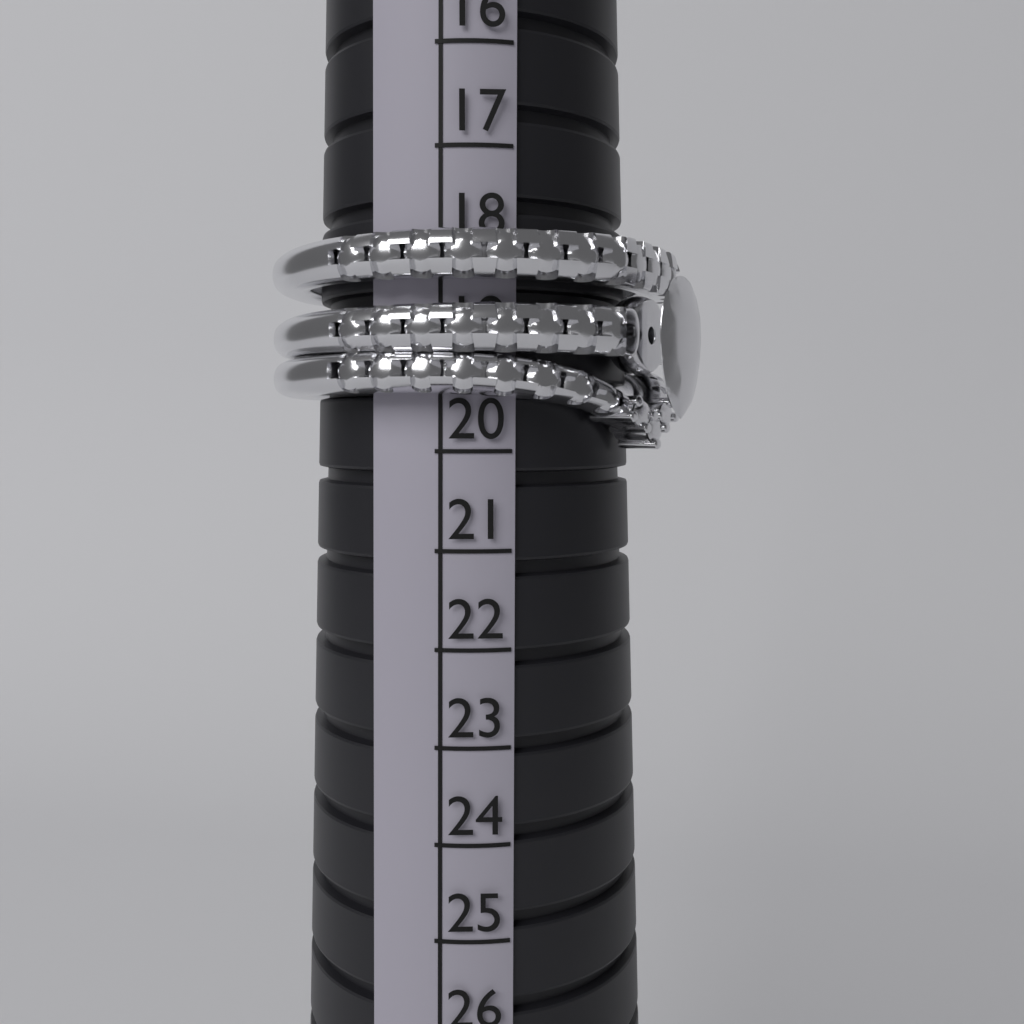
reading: 20 (no unit)
